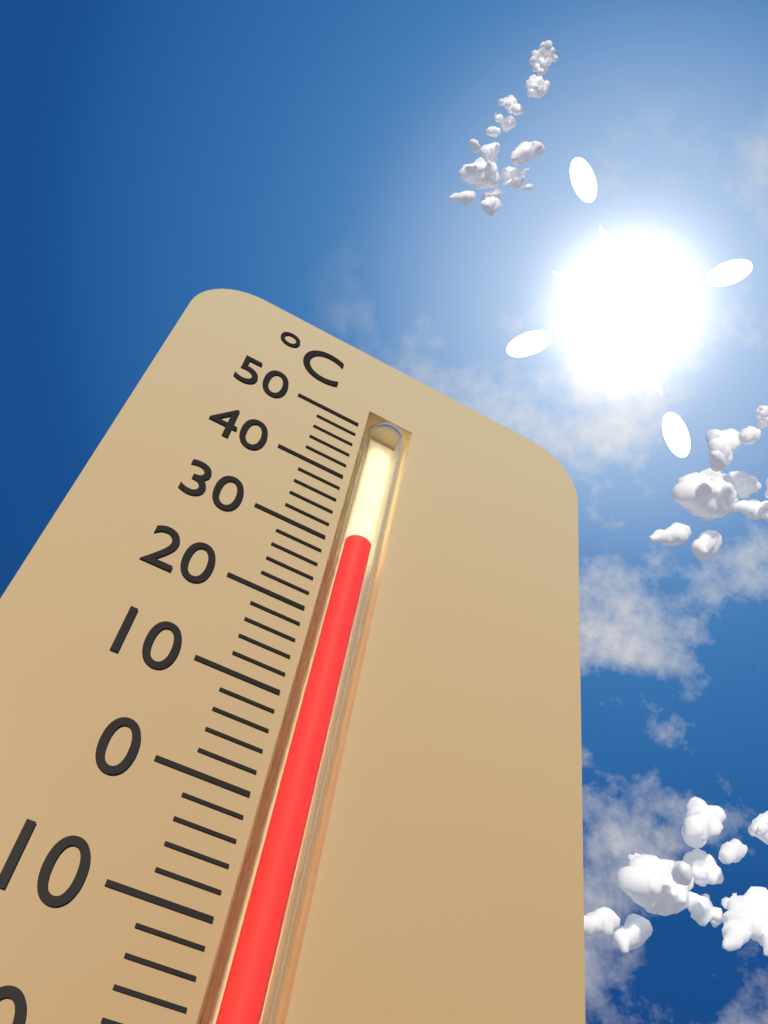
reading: 32 °C
